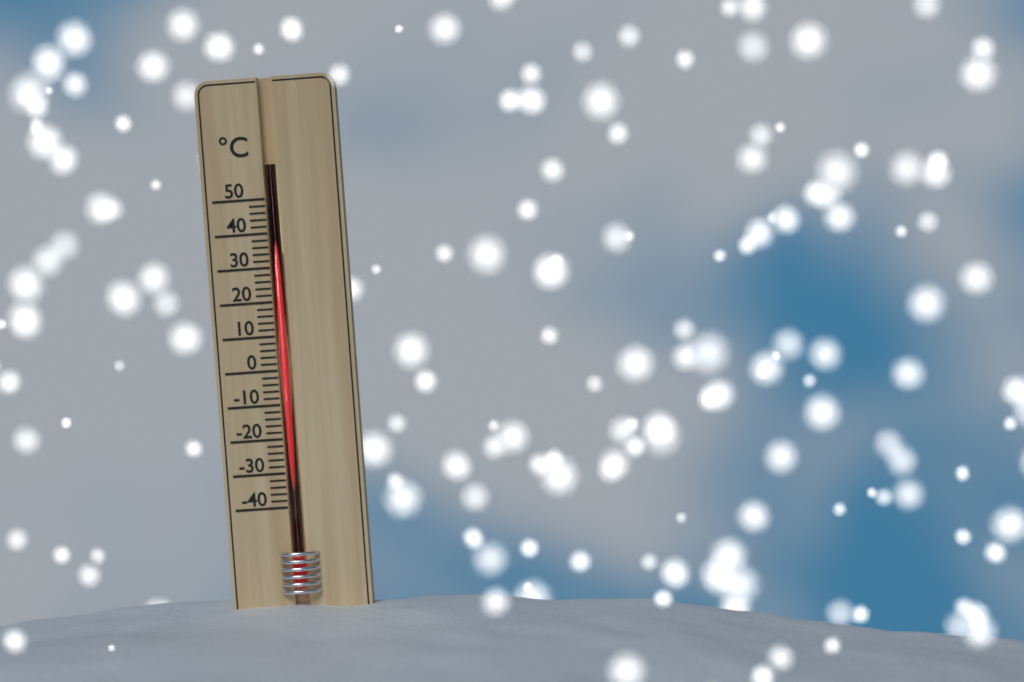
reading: 36 °C
